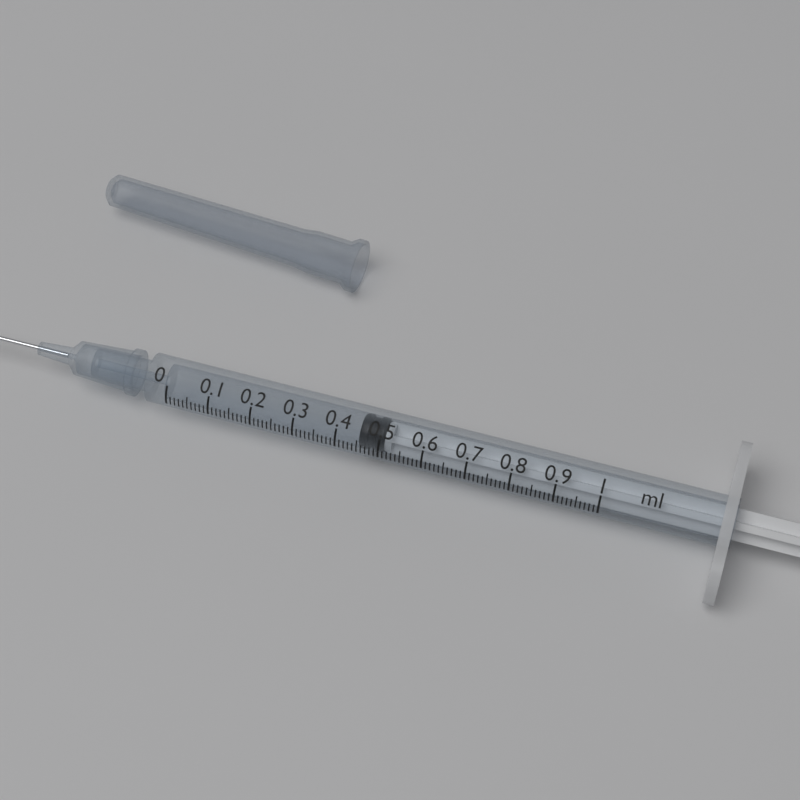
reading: 0.45 ml
